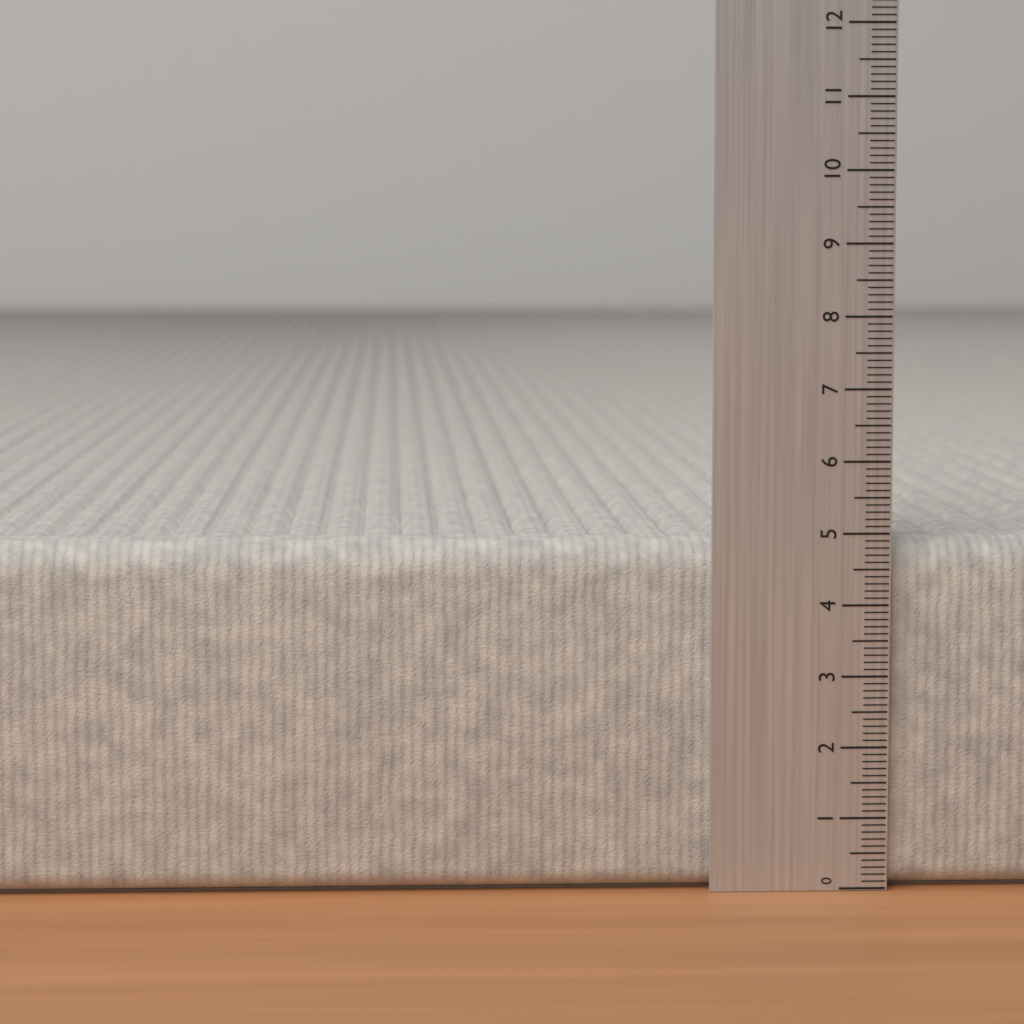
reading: 4.9 (no unit)
